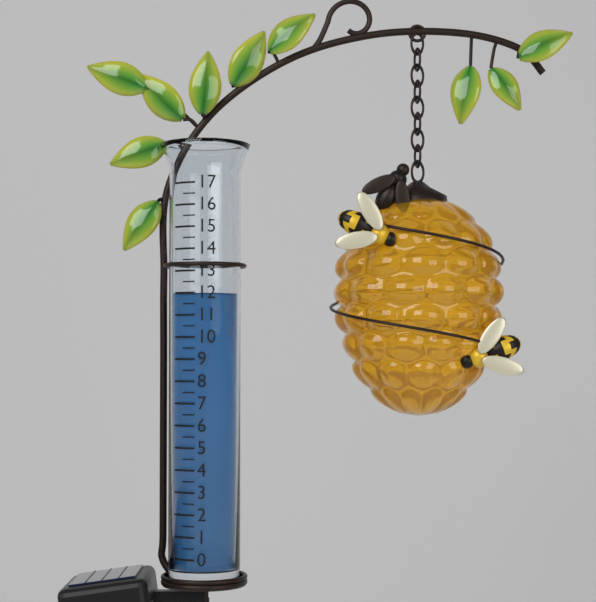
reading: 12.0 (no unit)
